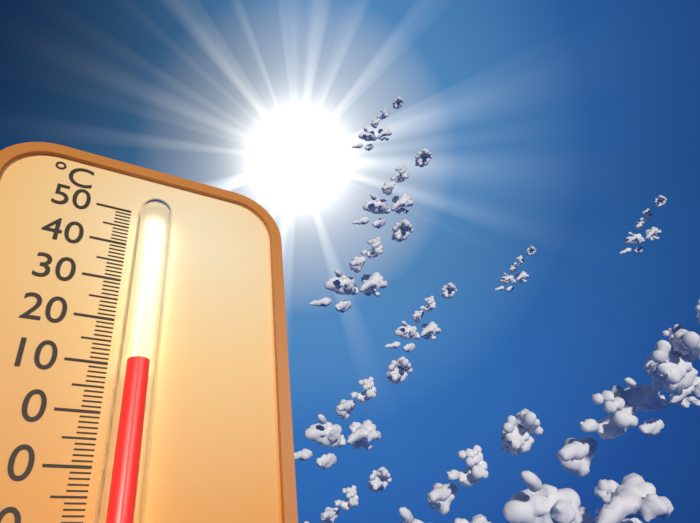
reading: 9 °C
